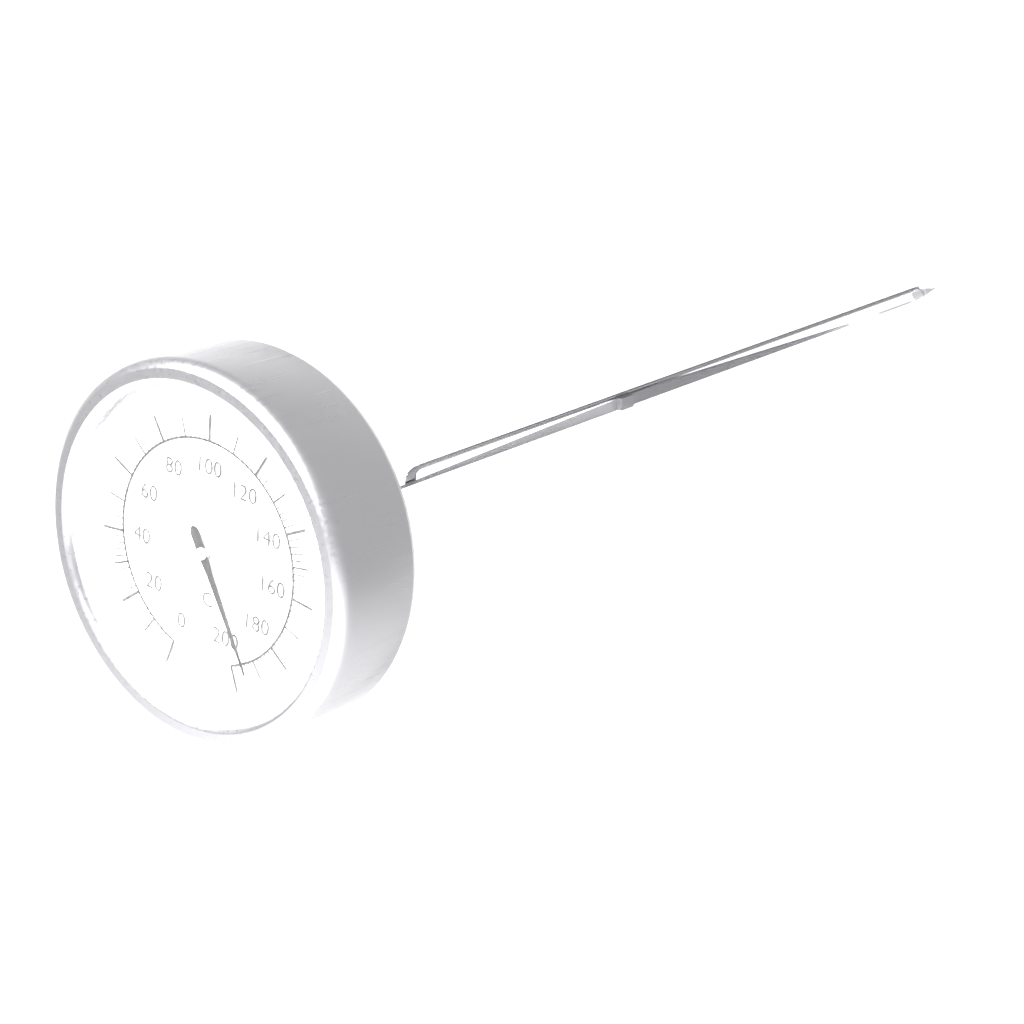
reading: 194 °C
